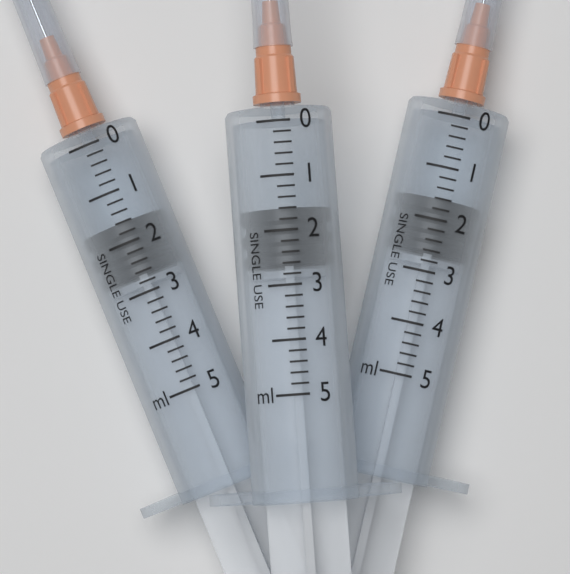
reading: 1.6 ml
